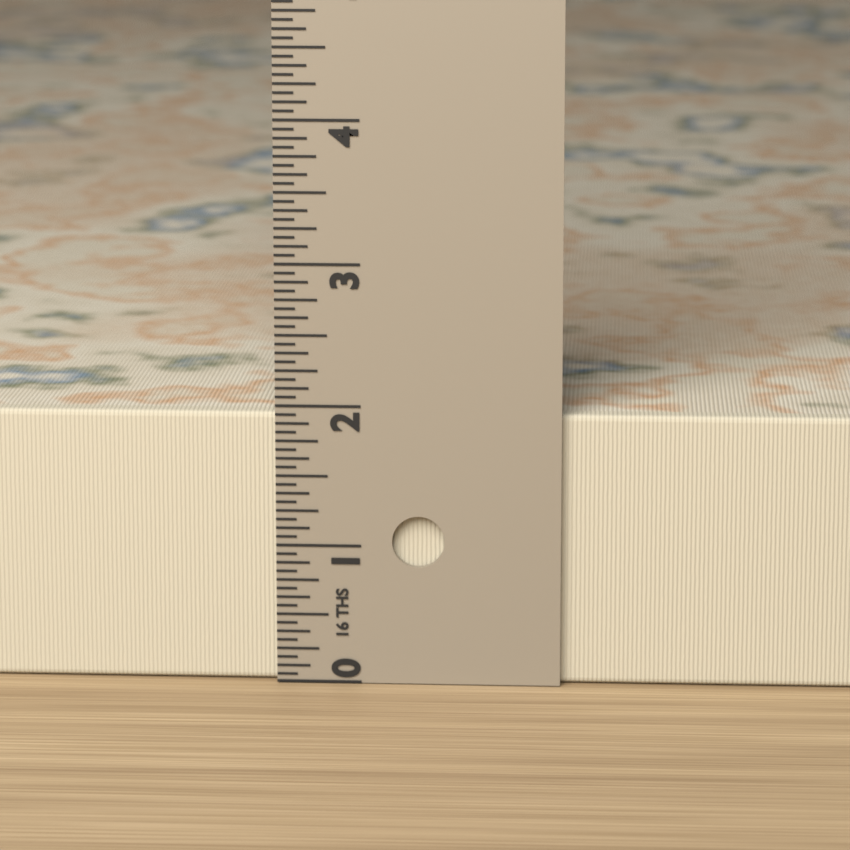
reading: 1.9375 in
